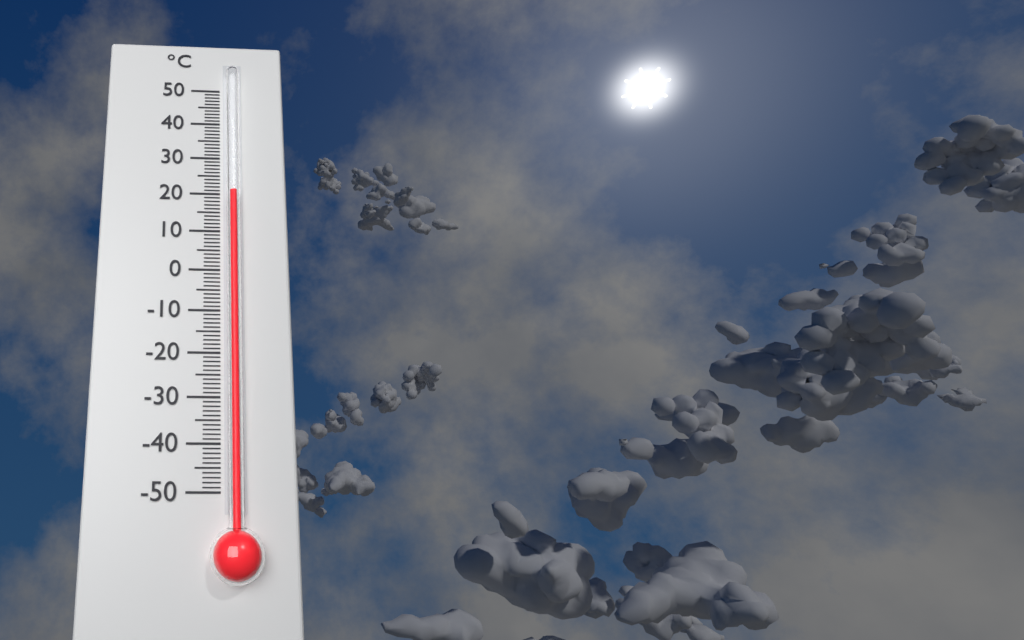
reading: 20 °C
